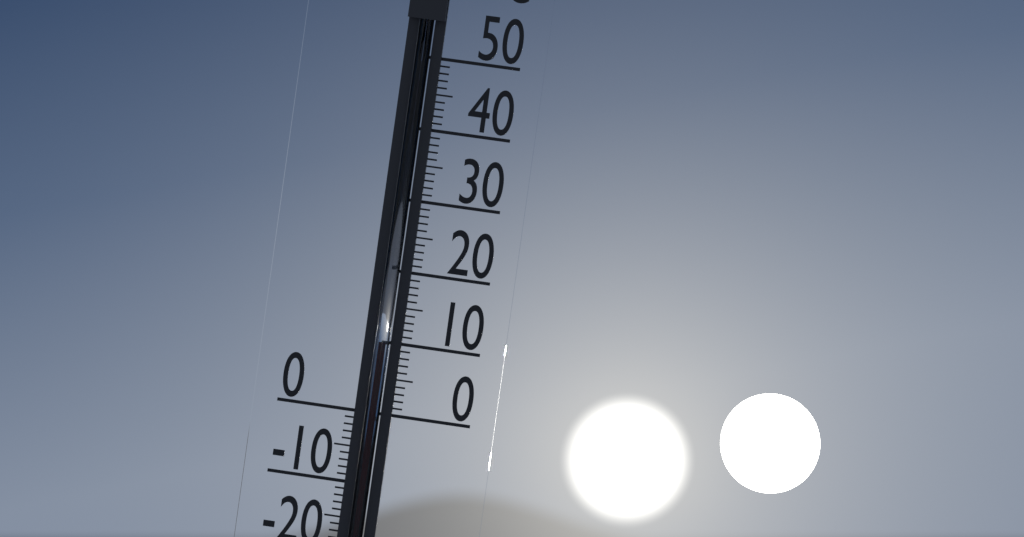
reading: 10 °C
